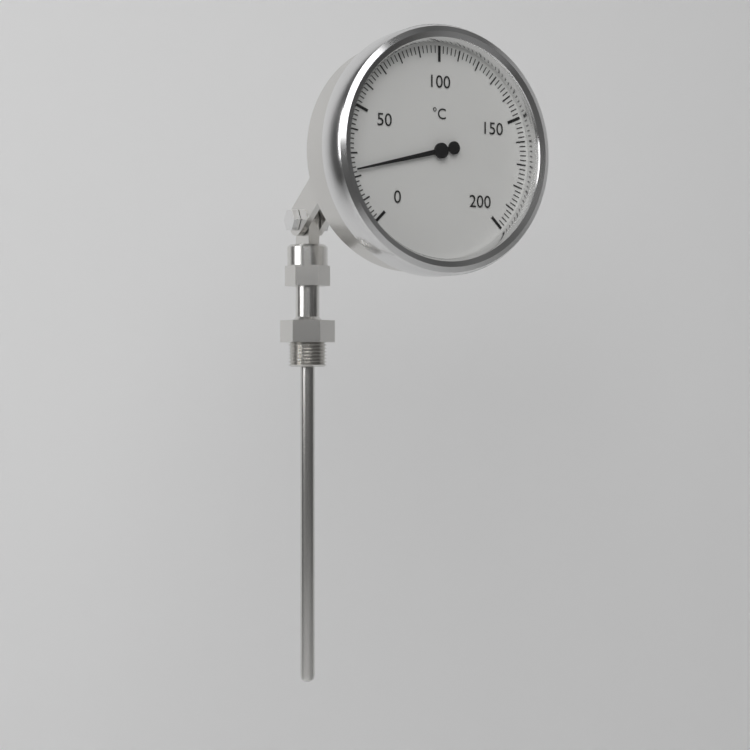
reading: 23 °C
